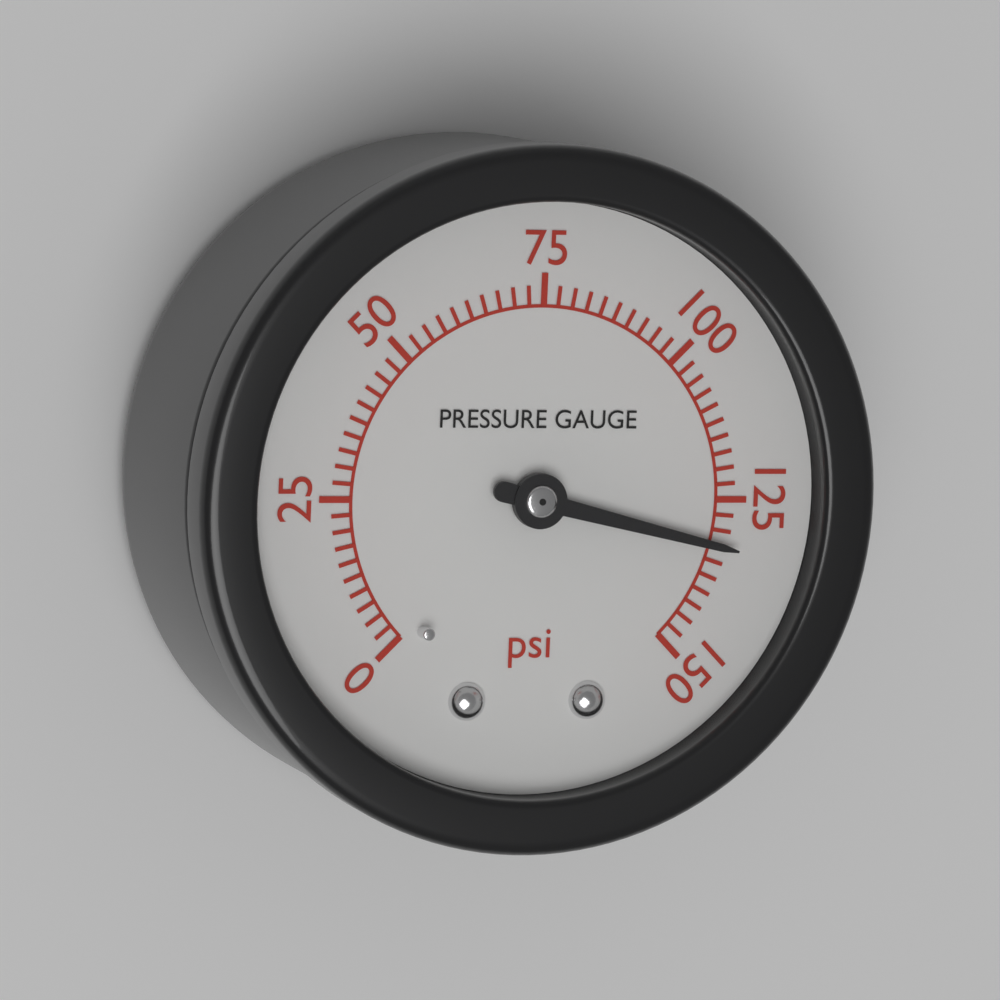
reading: 132.5 psi
